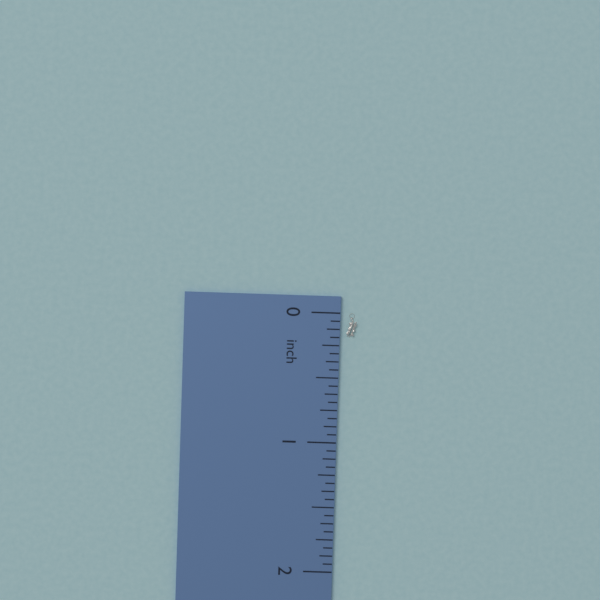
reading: 0.1875 inch
